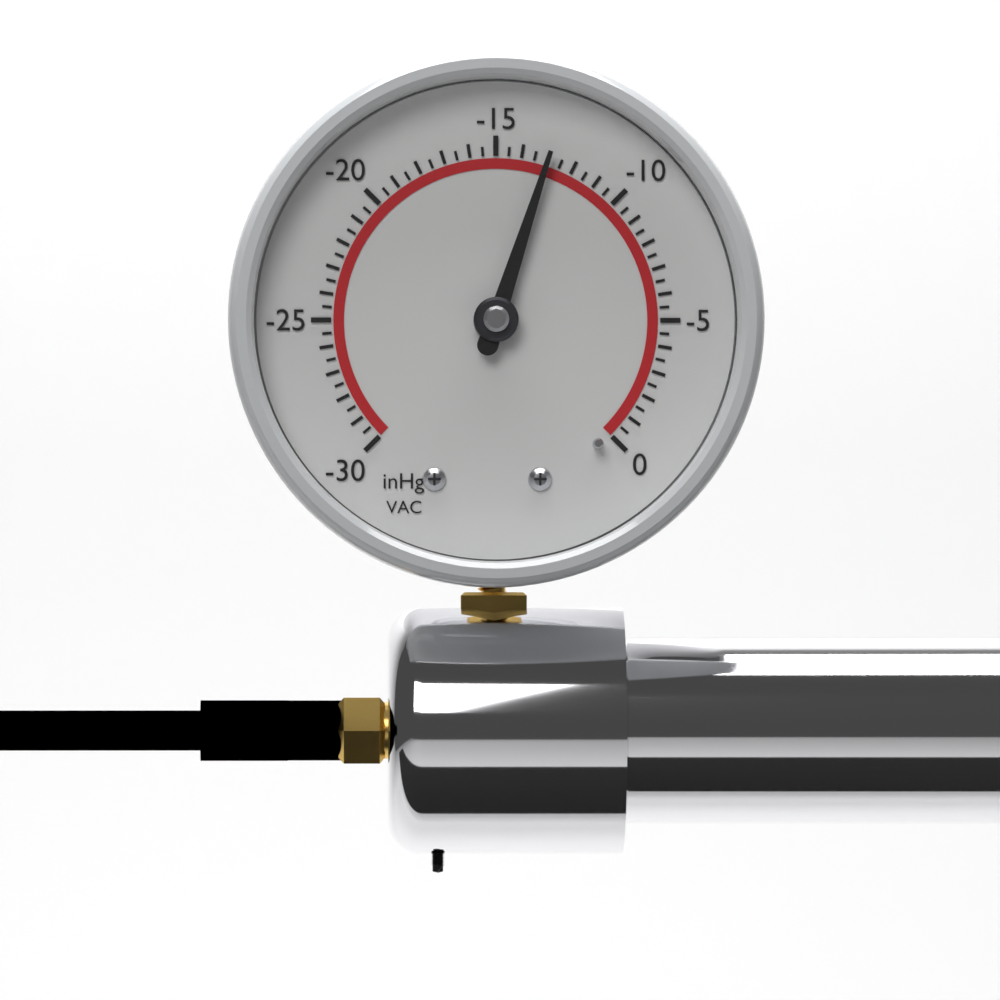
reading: -13.0 inHg
